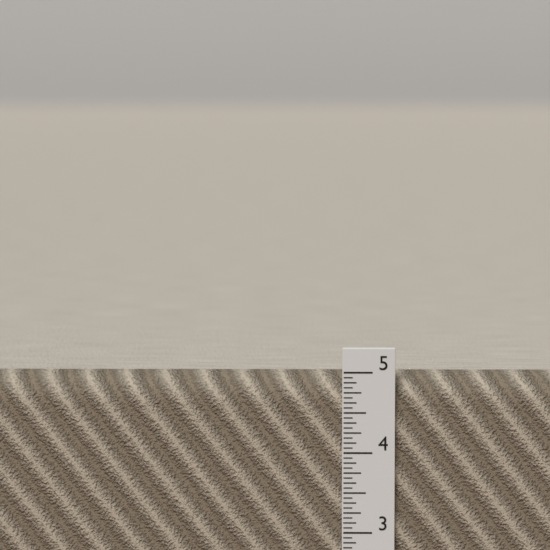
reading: 4.9375 in
